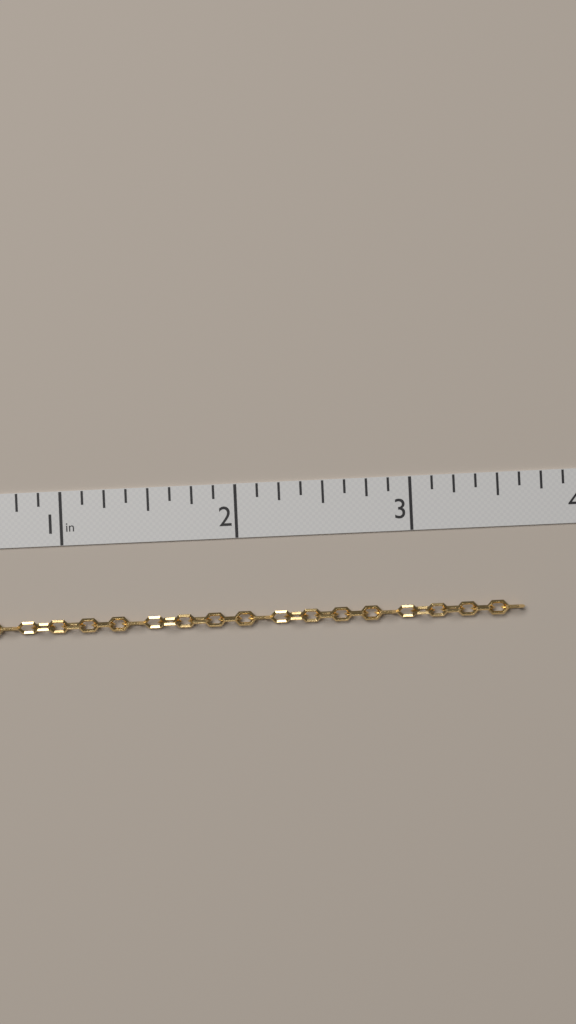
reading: 3.625 in
